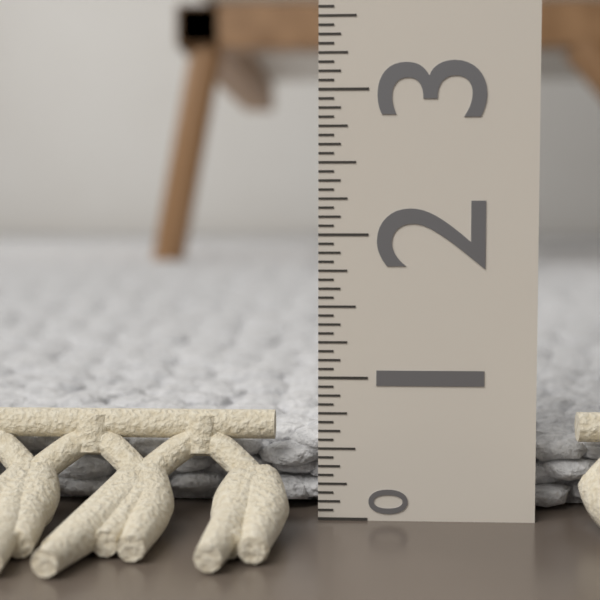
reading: 0.6250 (no unit)
